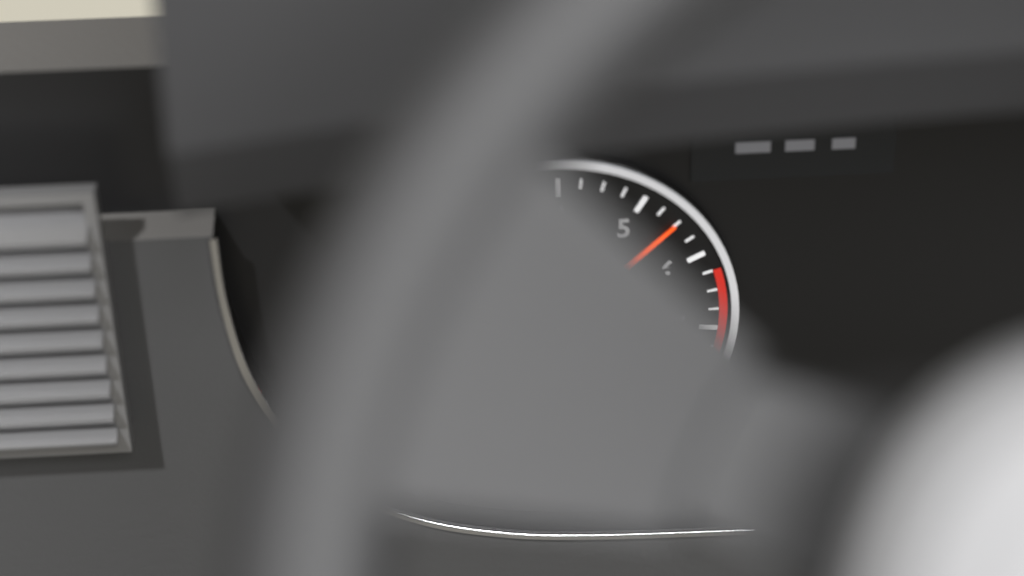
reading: 5.50 x1000 rpm
